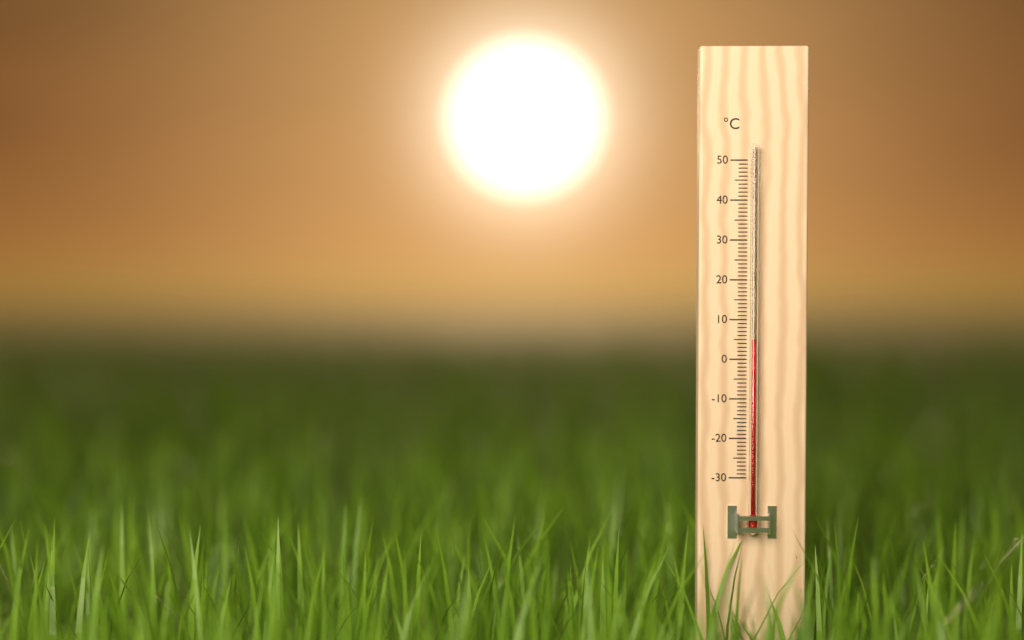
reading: 5 °C
